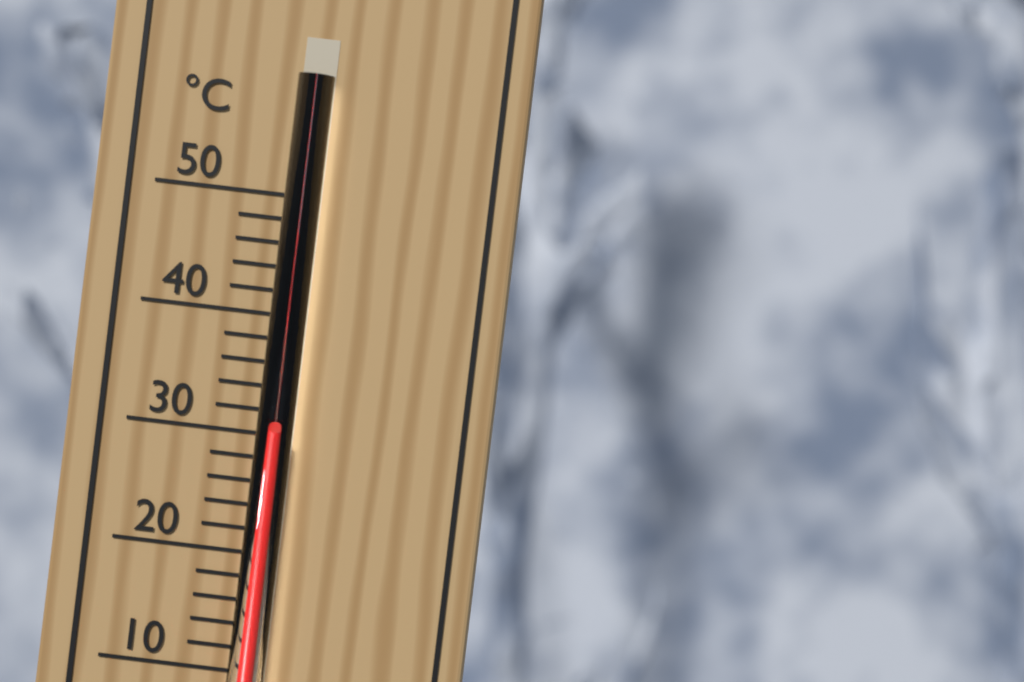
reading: 30 °C
